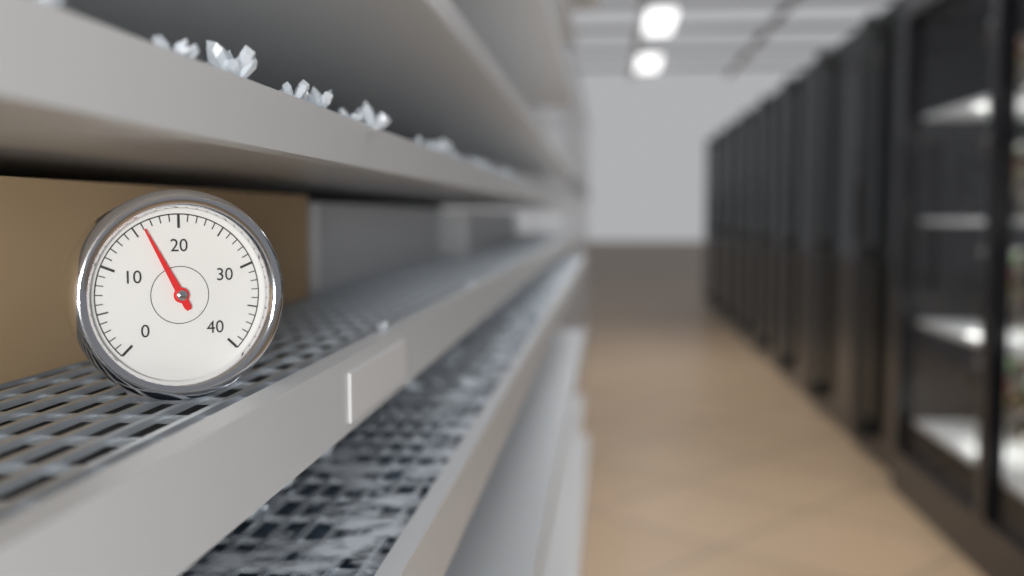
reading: 16 (no unit)
